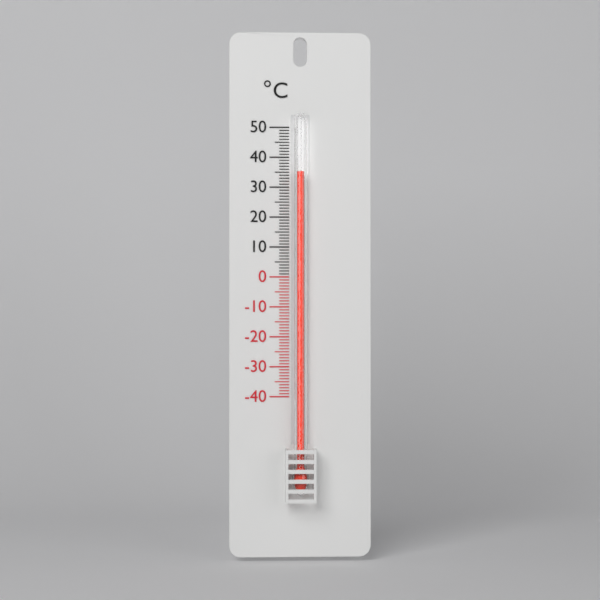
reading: 35 °C
